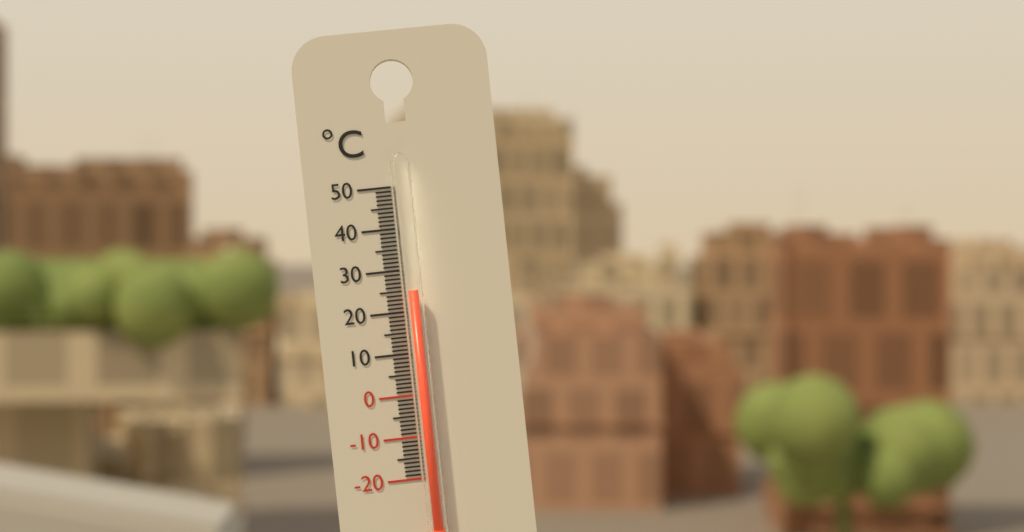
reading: 25 °C
